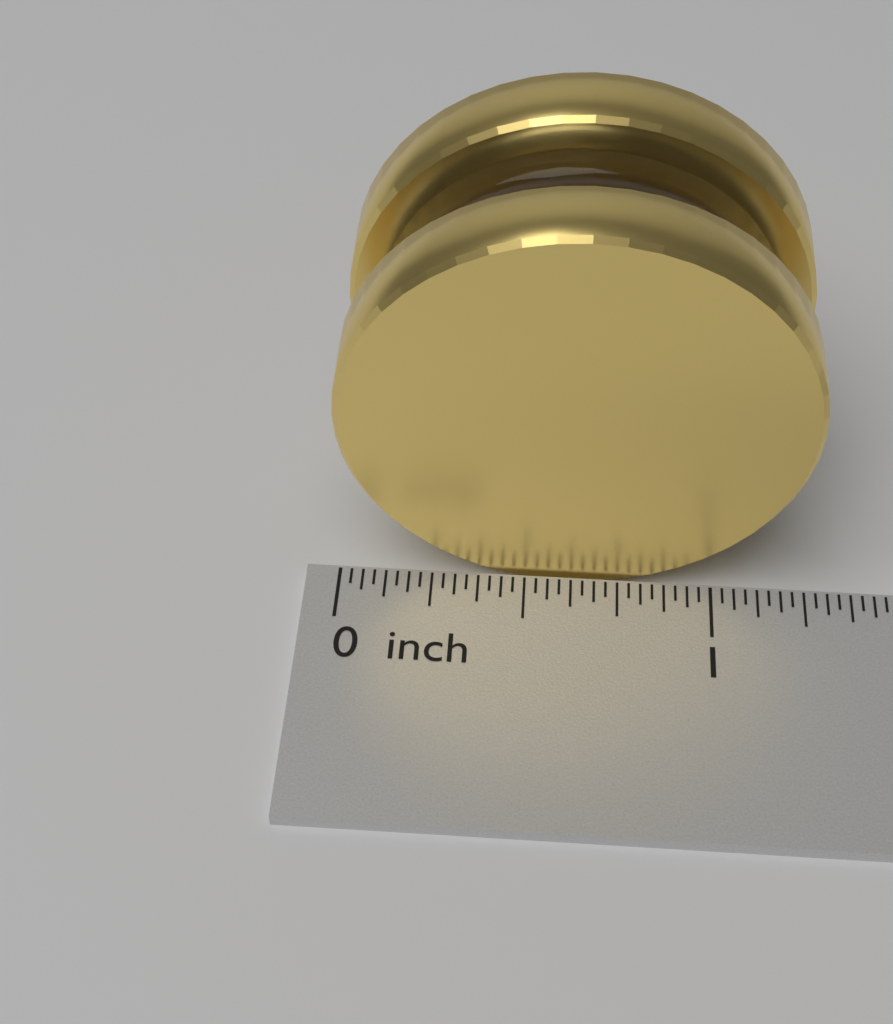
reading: 1.21875 inch
